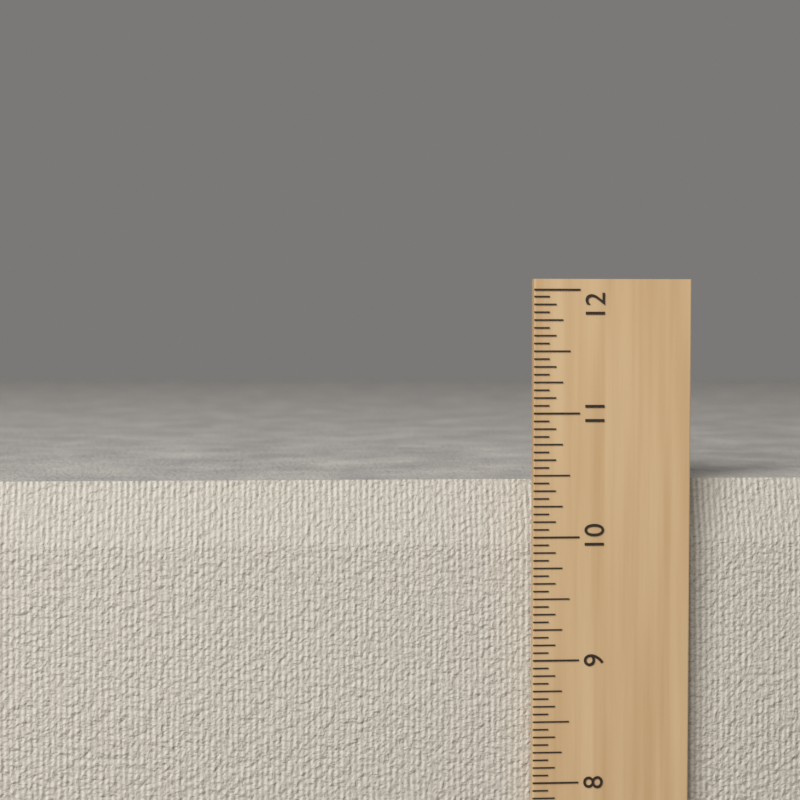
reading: 10.4375 in
